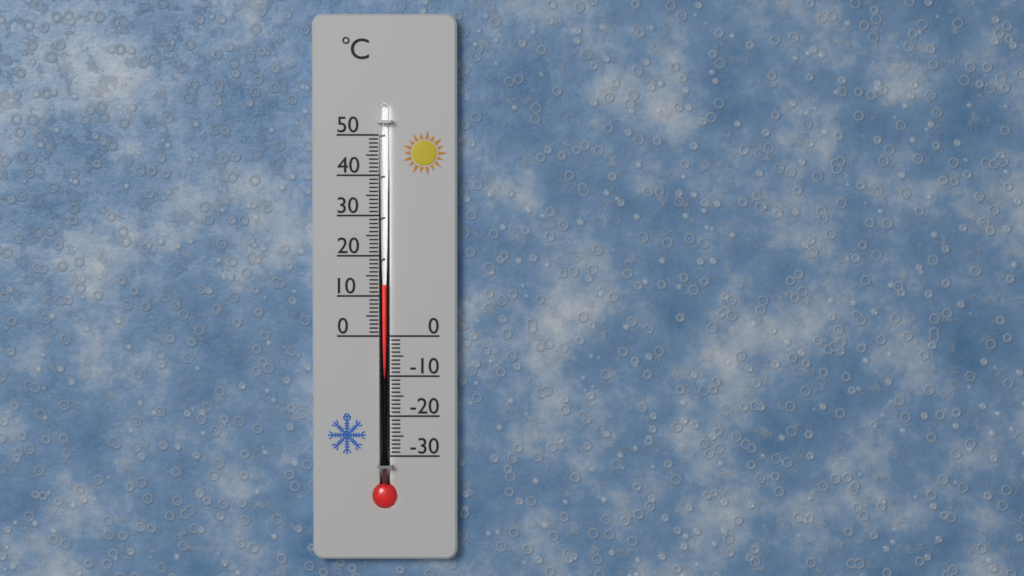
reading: 13 °C
